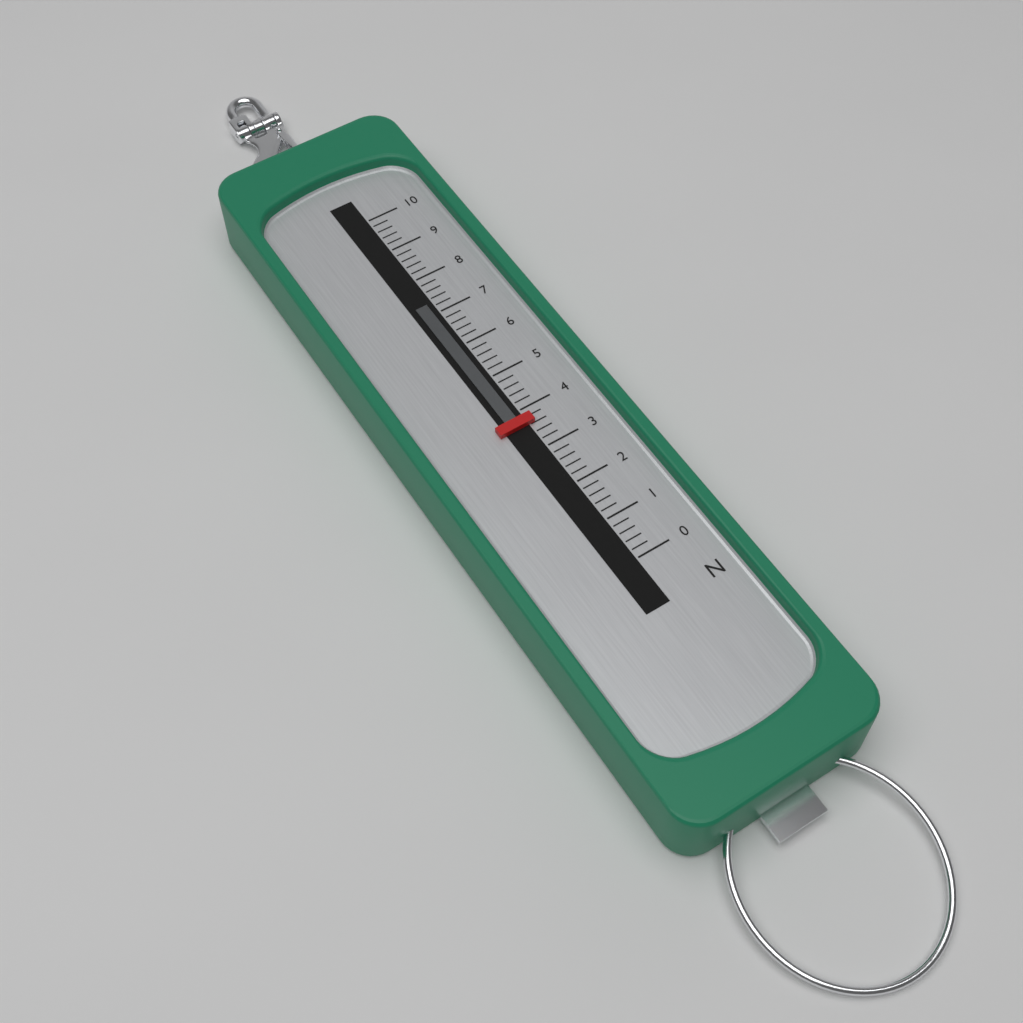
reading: 3.6 N
